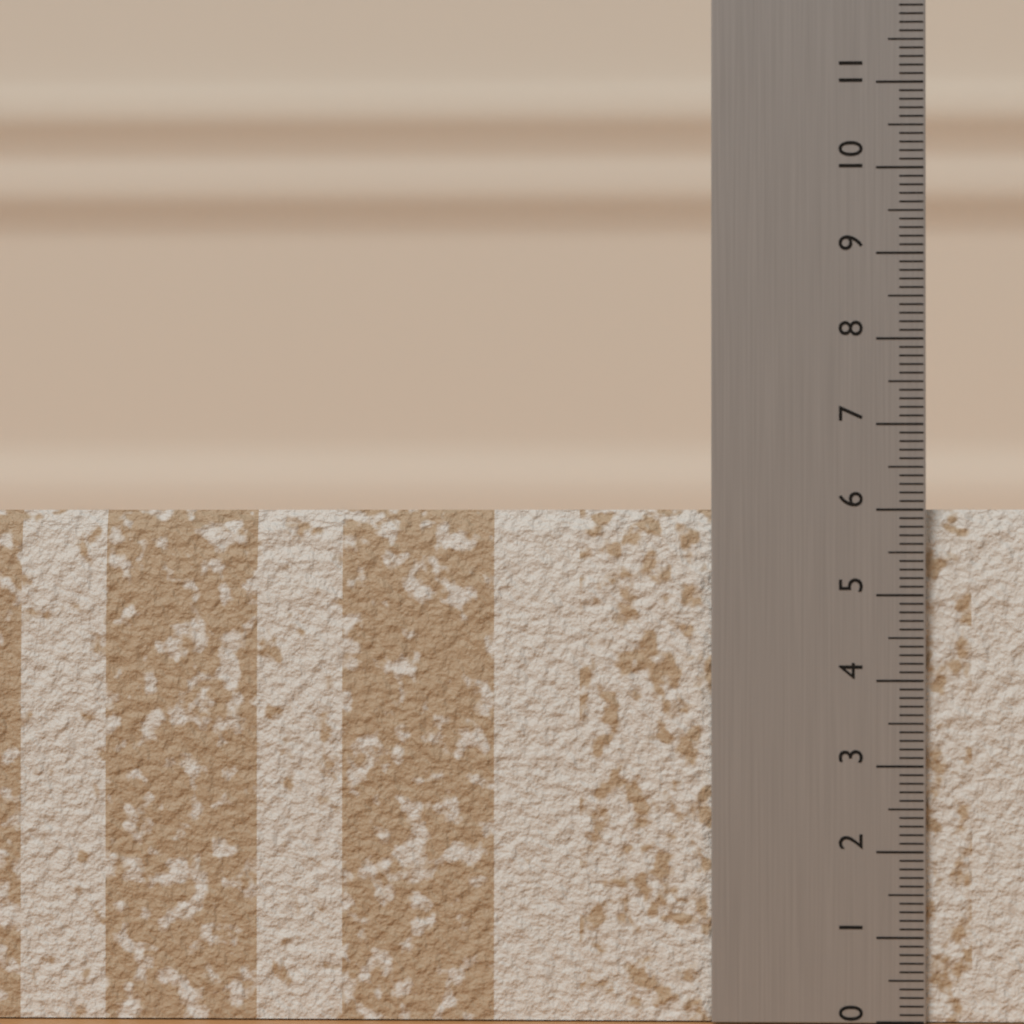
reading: 6.0 (no unit)
